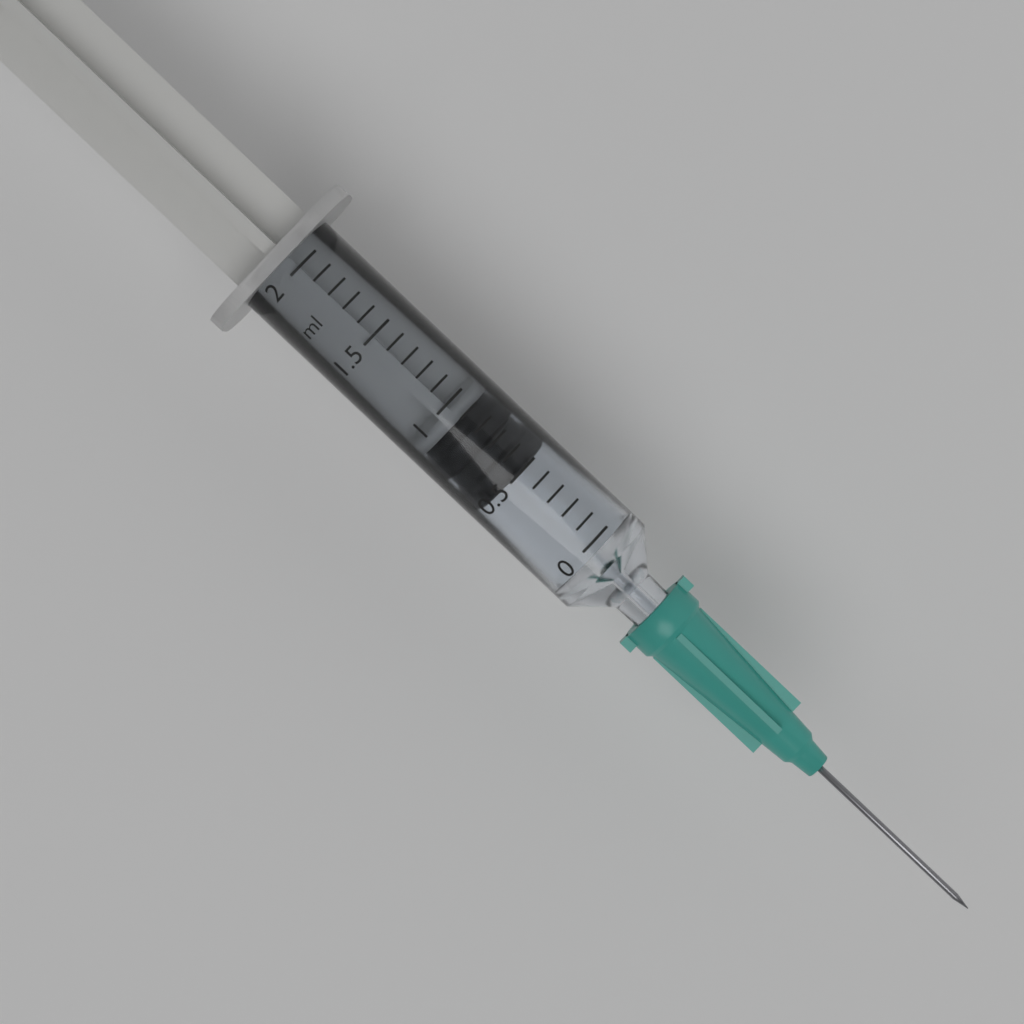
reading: 0.5 ml
